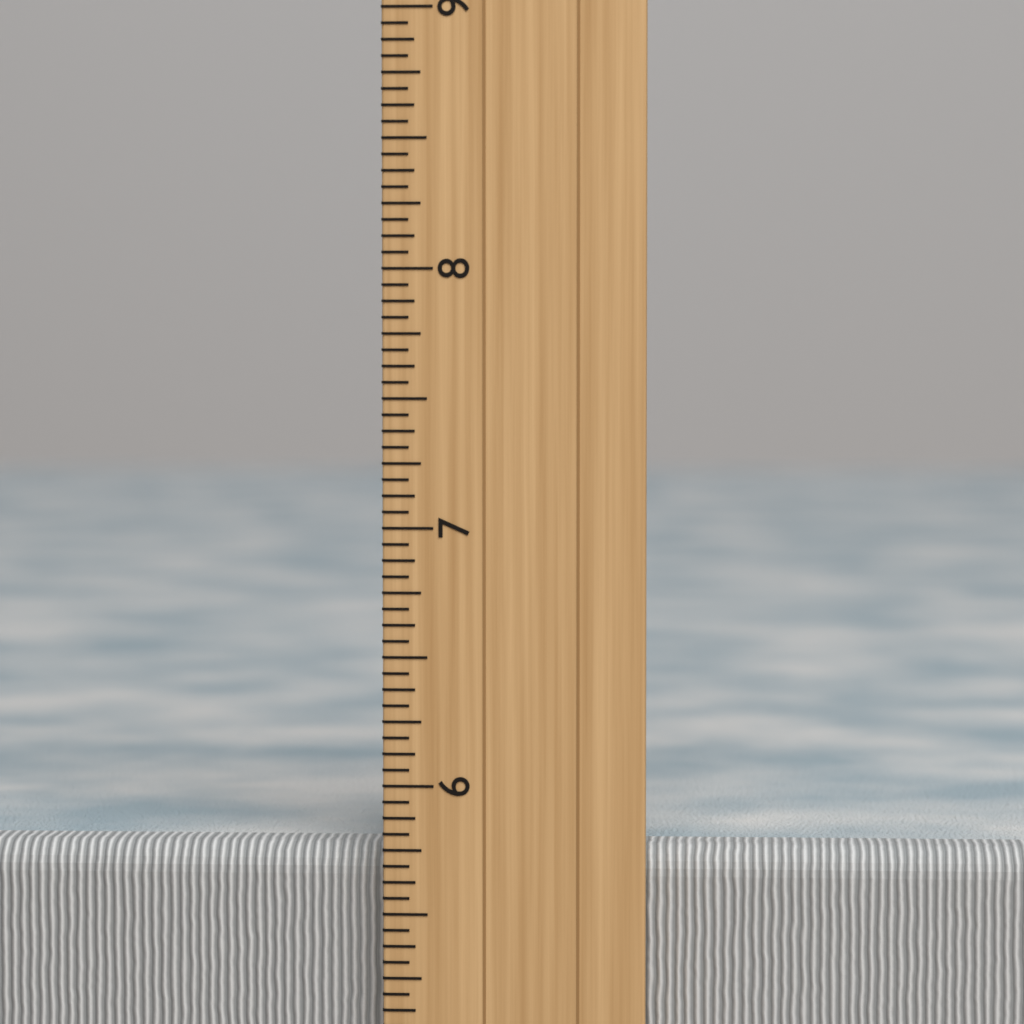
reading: 5.7500 inch
